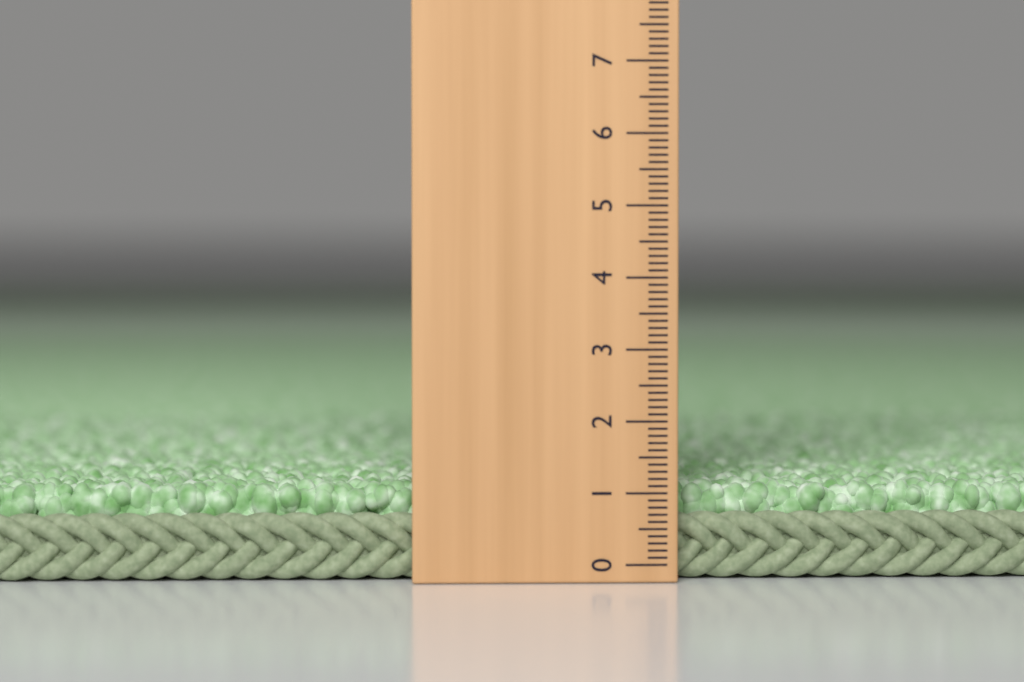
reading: 1.1 (no unit)
